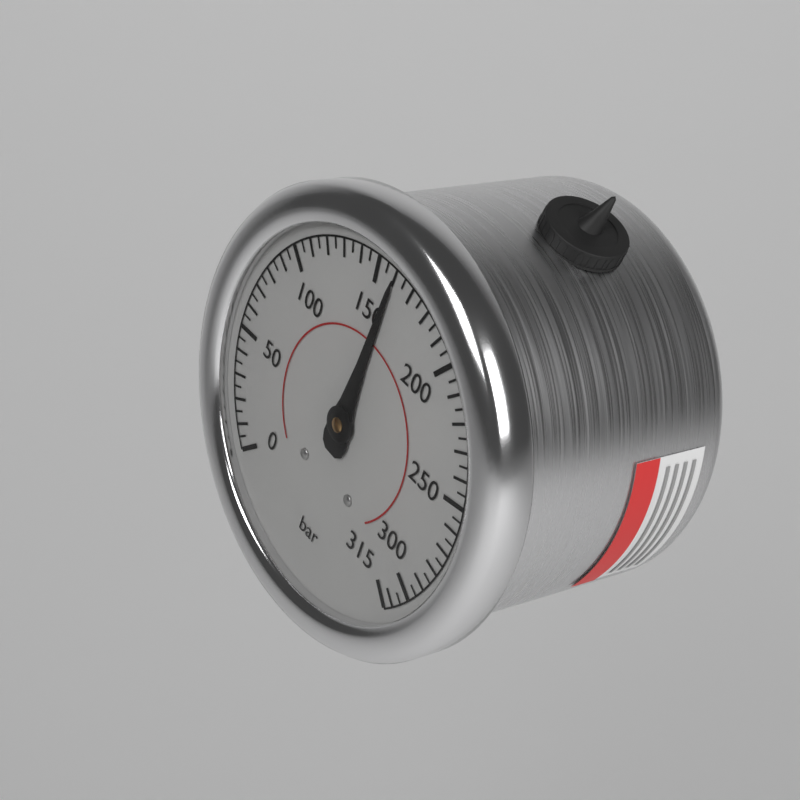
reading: 160 bar
